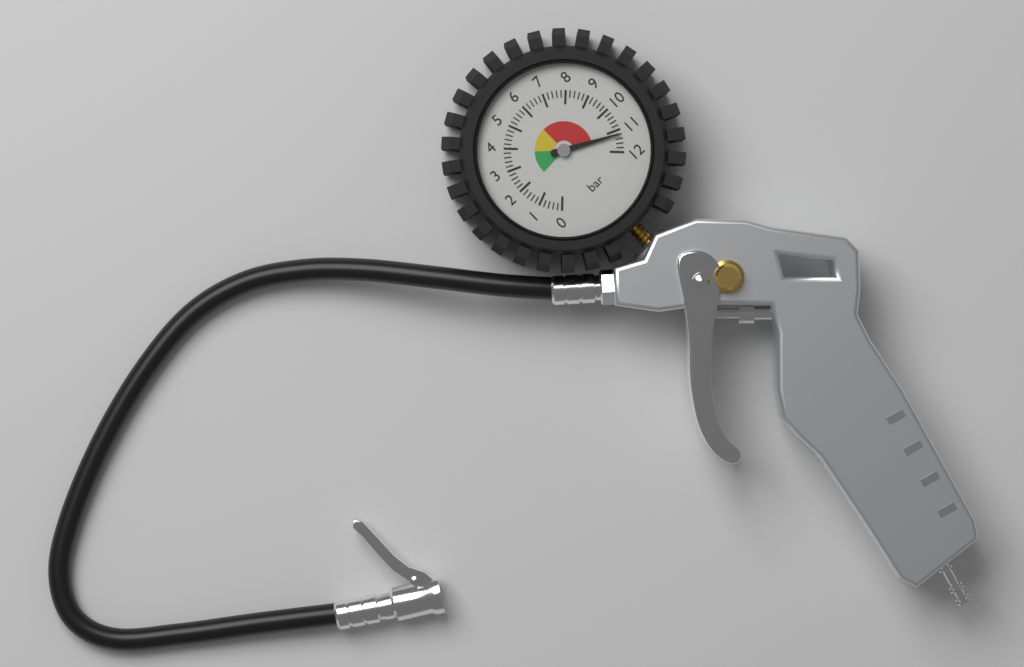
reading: 11.2 bar
